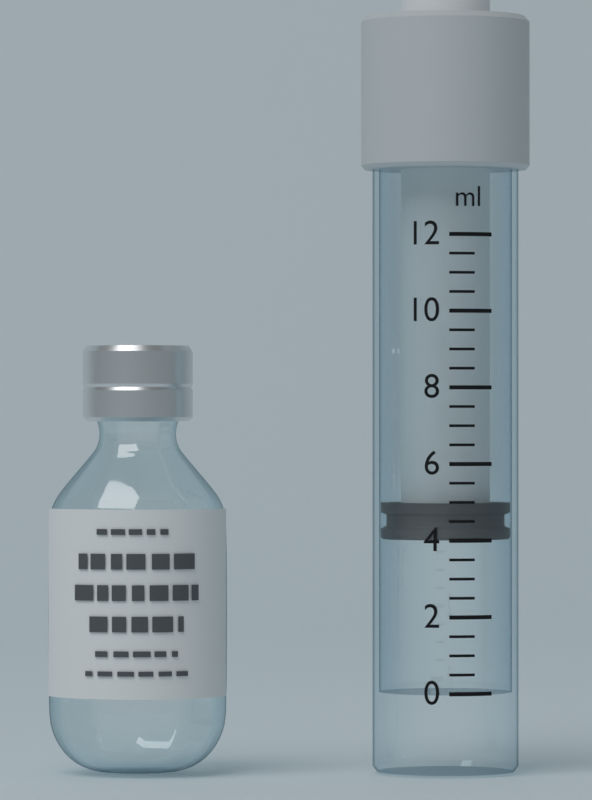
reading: 4.0 ml
